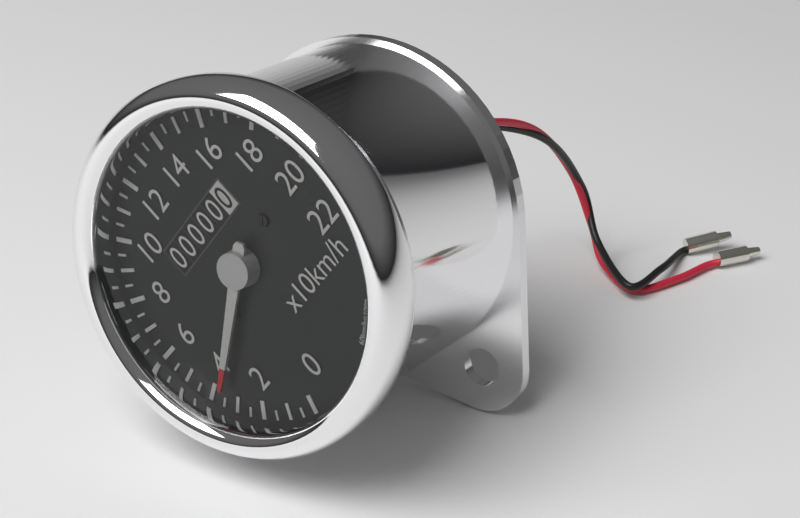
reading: 35 km/h
